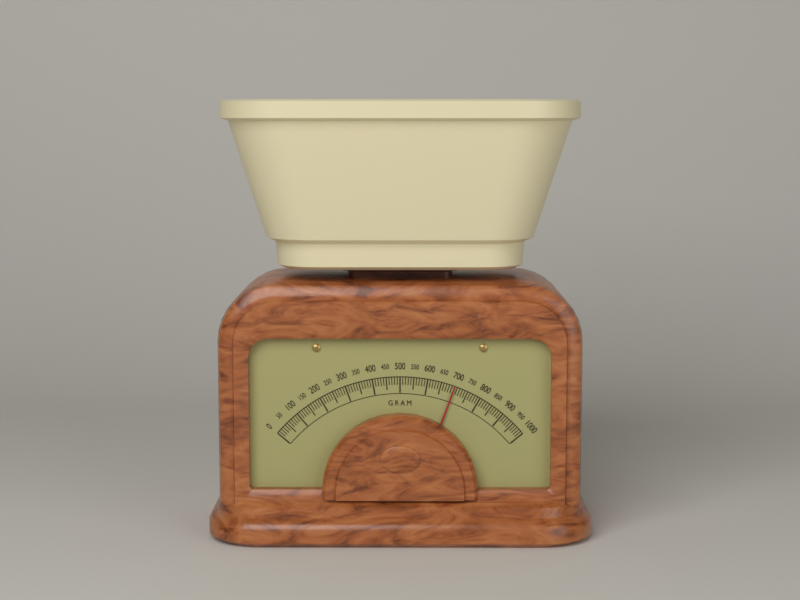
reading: 700 g
